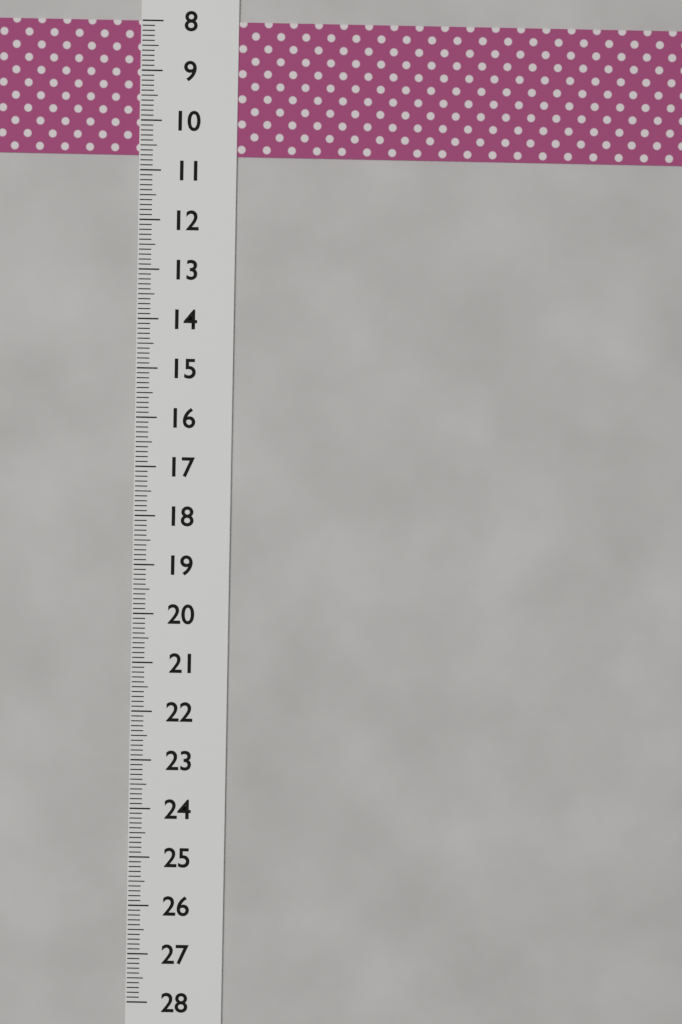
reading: 10.7 (no unit)
